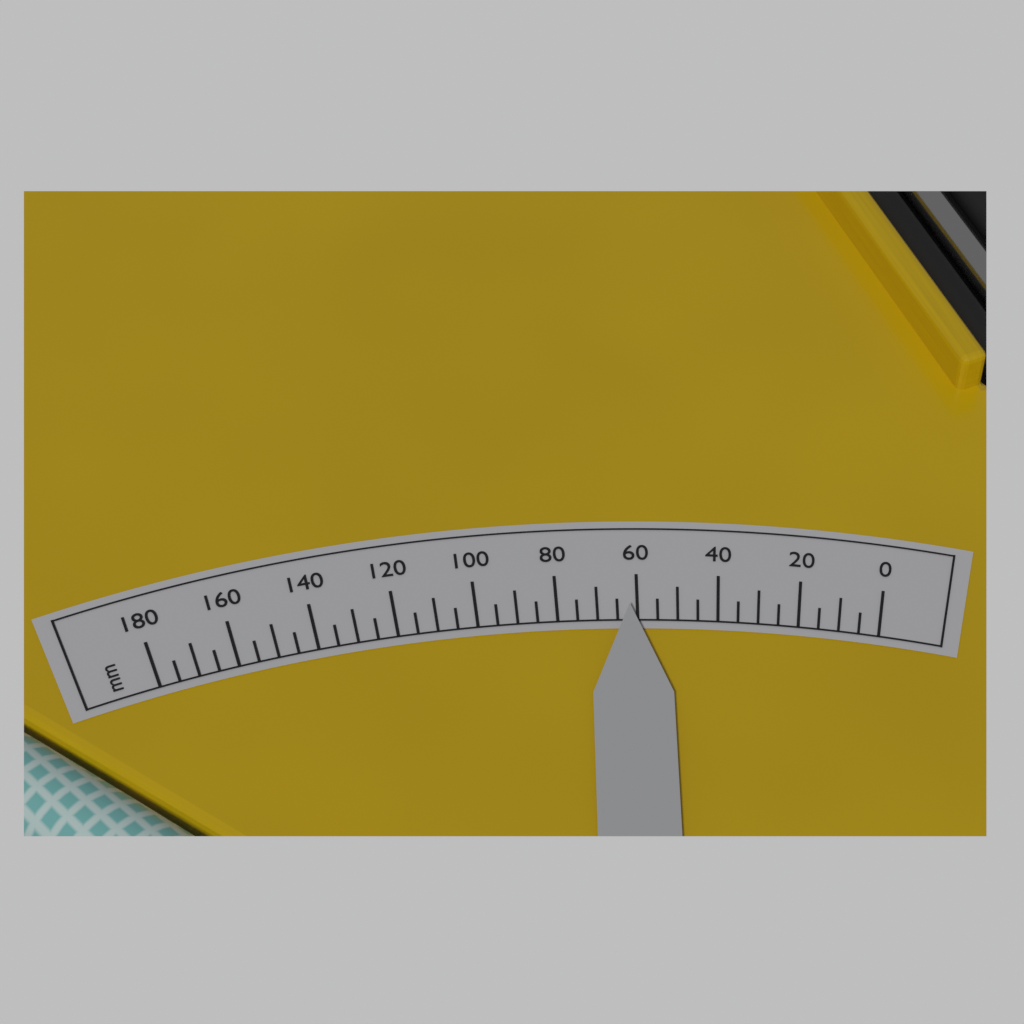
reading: 62 mm
